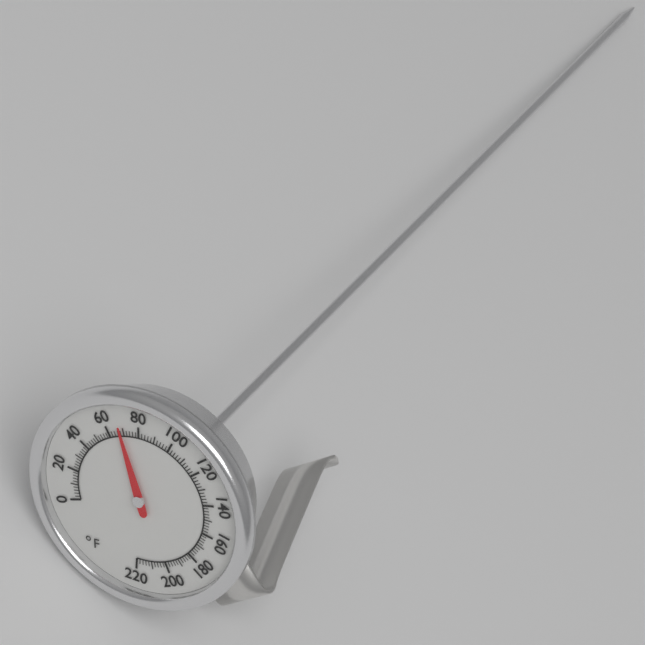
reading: 68 °F
